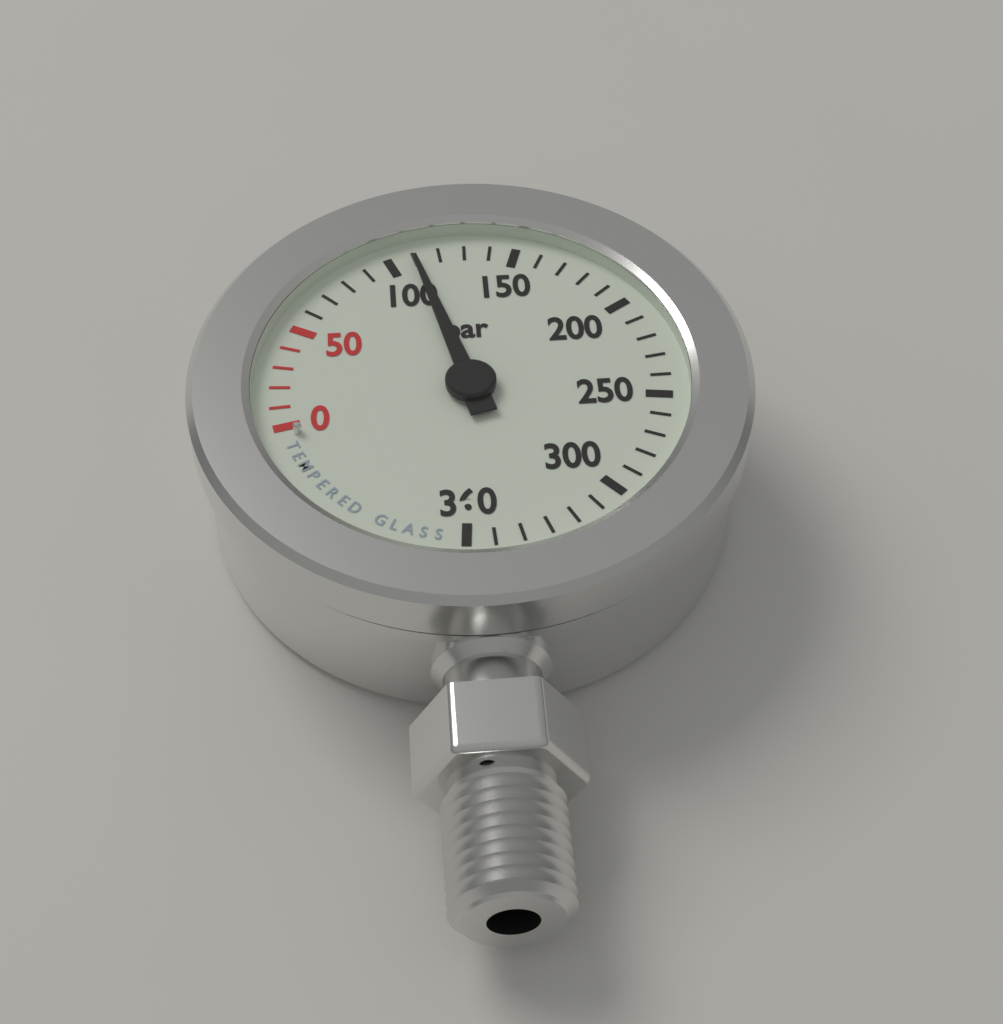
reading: 110 bar
